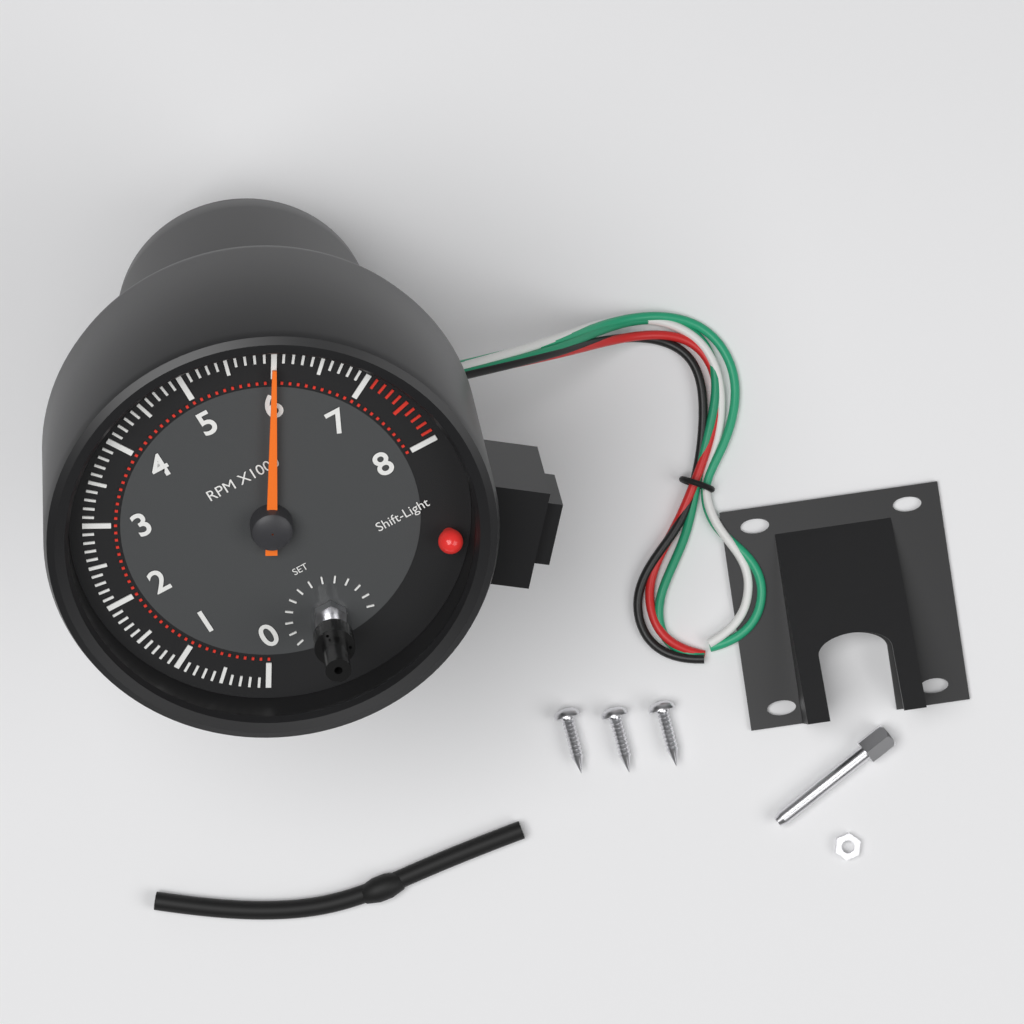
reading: 6000 RPM
